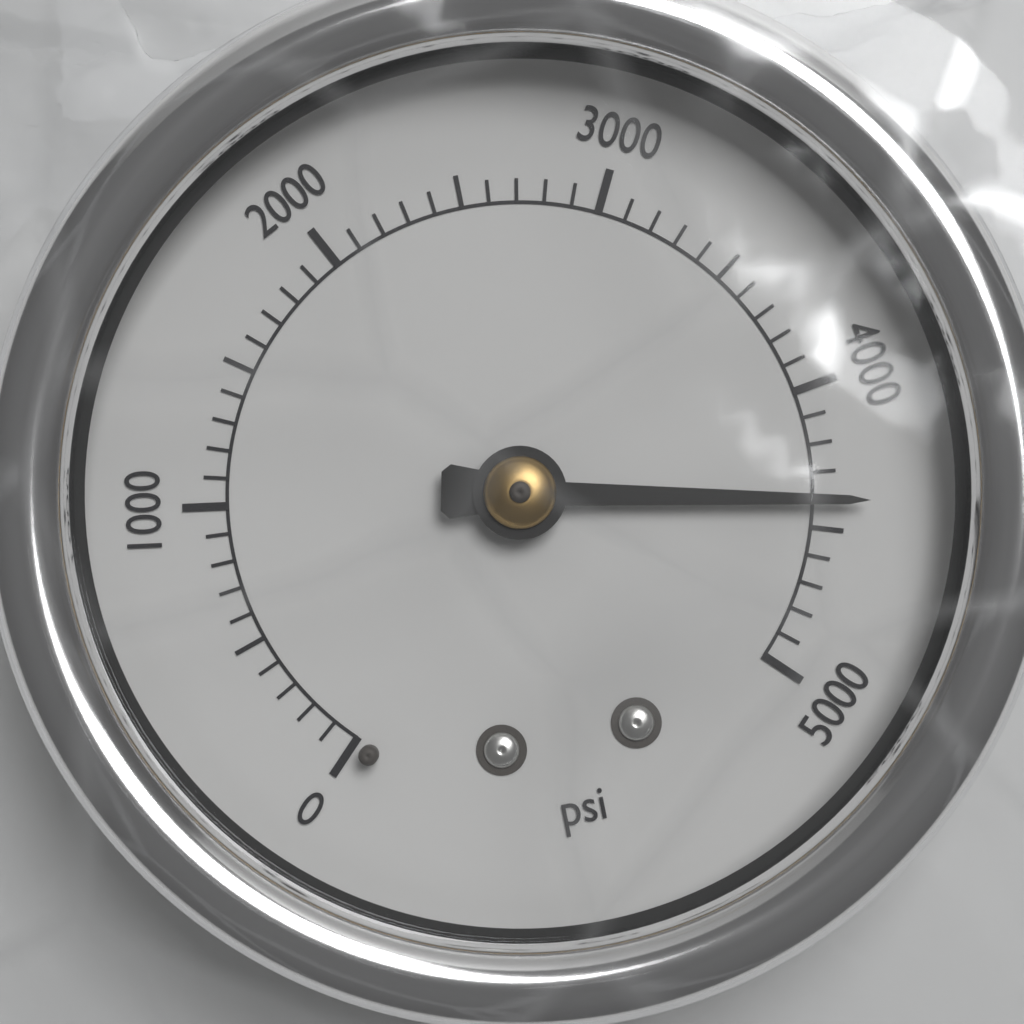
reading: 4400 psi
